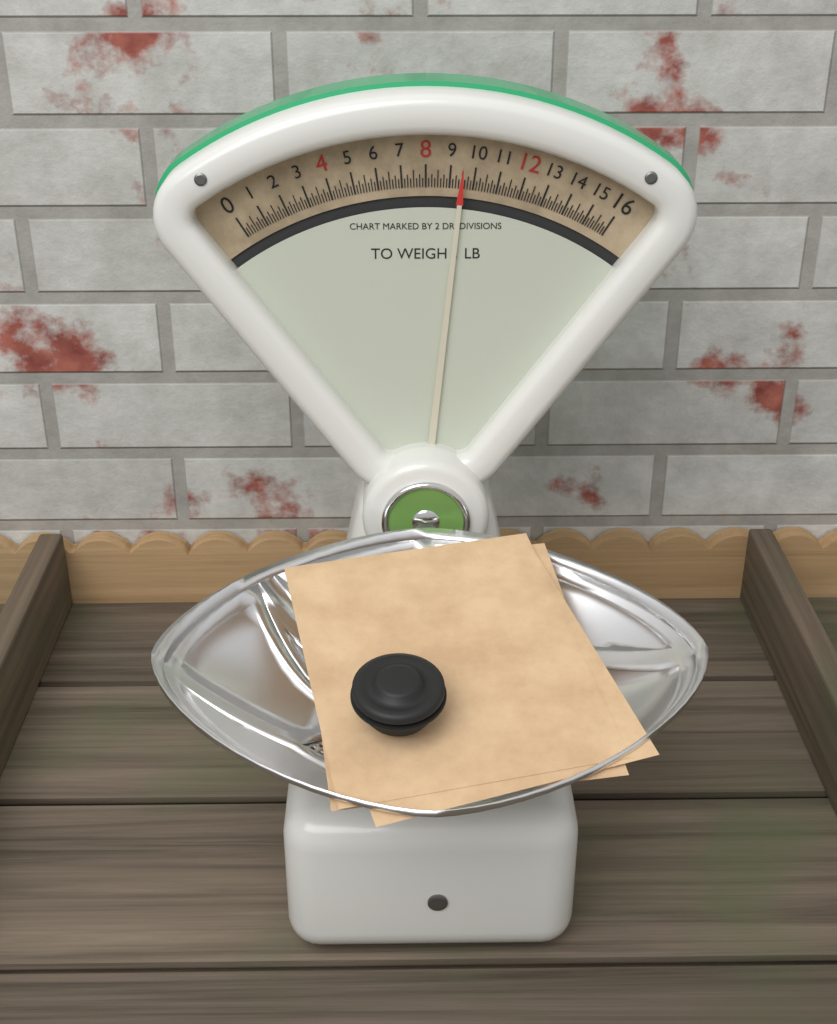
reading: 9.500 oz
